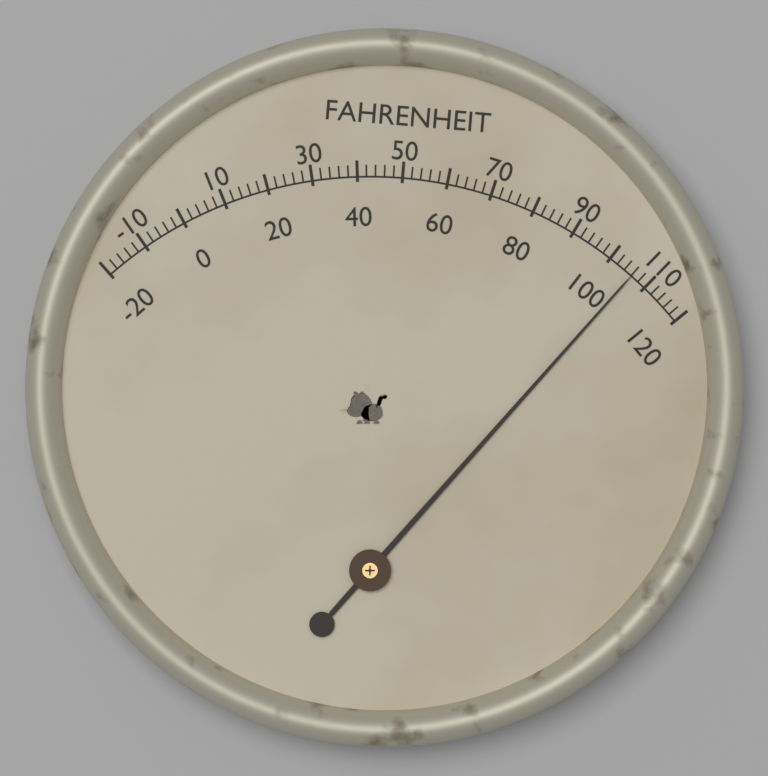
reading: 106 °F
